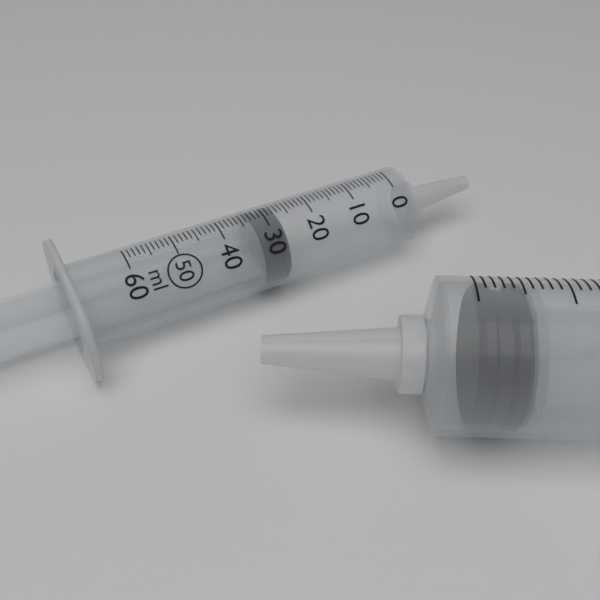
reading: 27 ml
